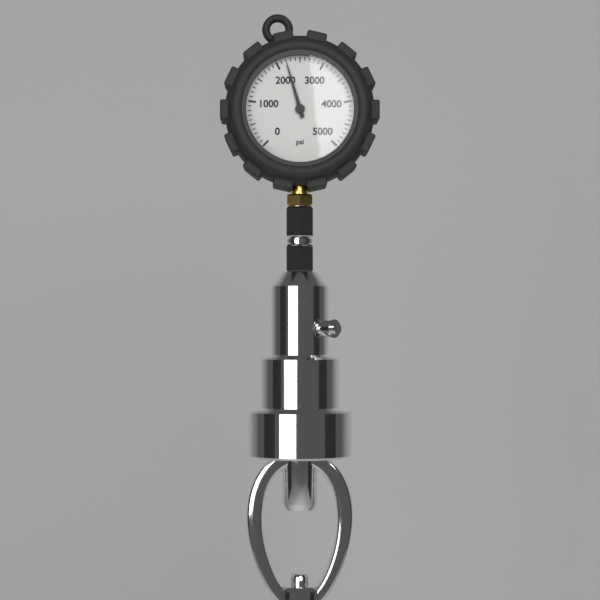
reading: 2200 psi
